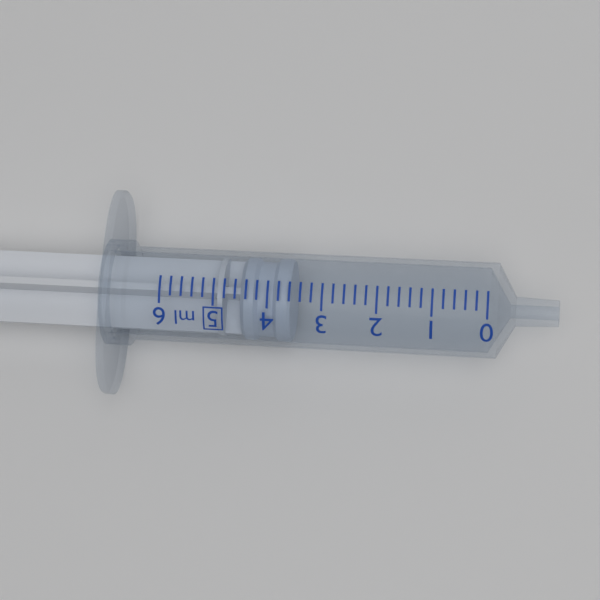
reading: 3.6 ml
